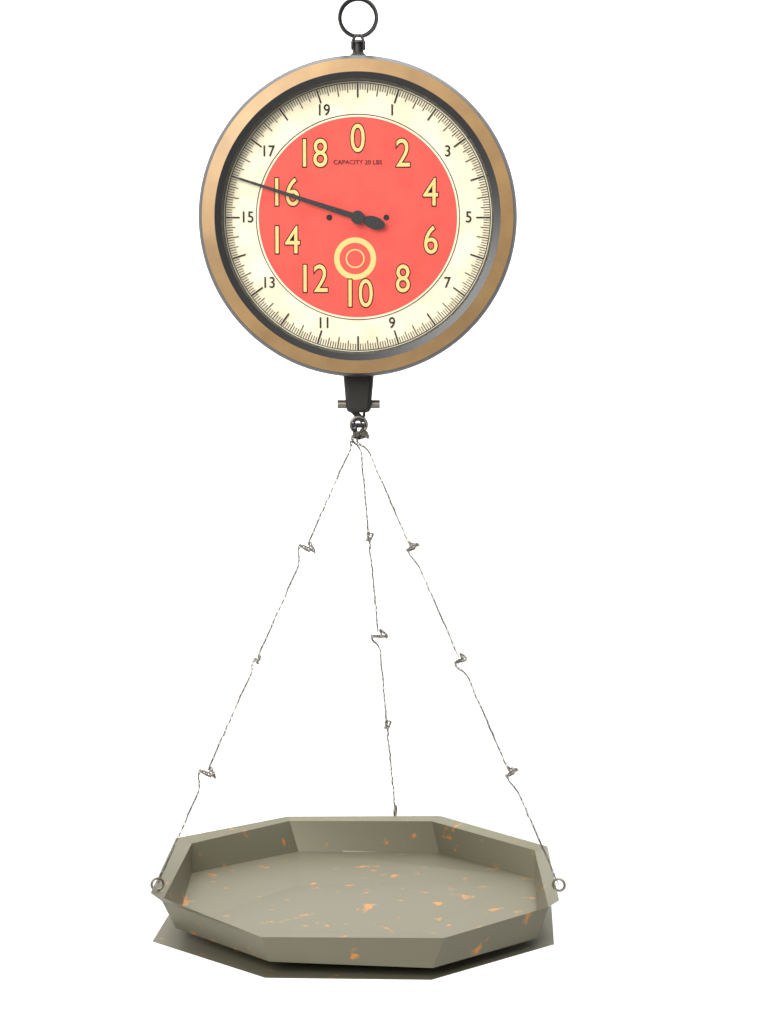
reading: 16.0000 lbs
